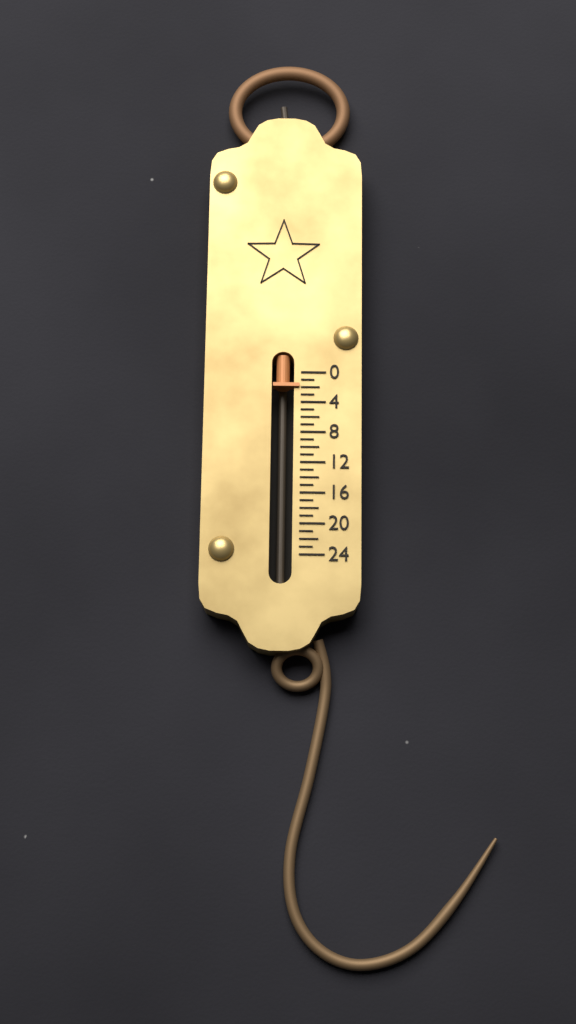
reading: 2 (no unit)
